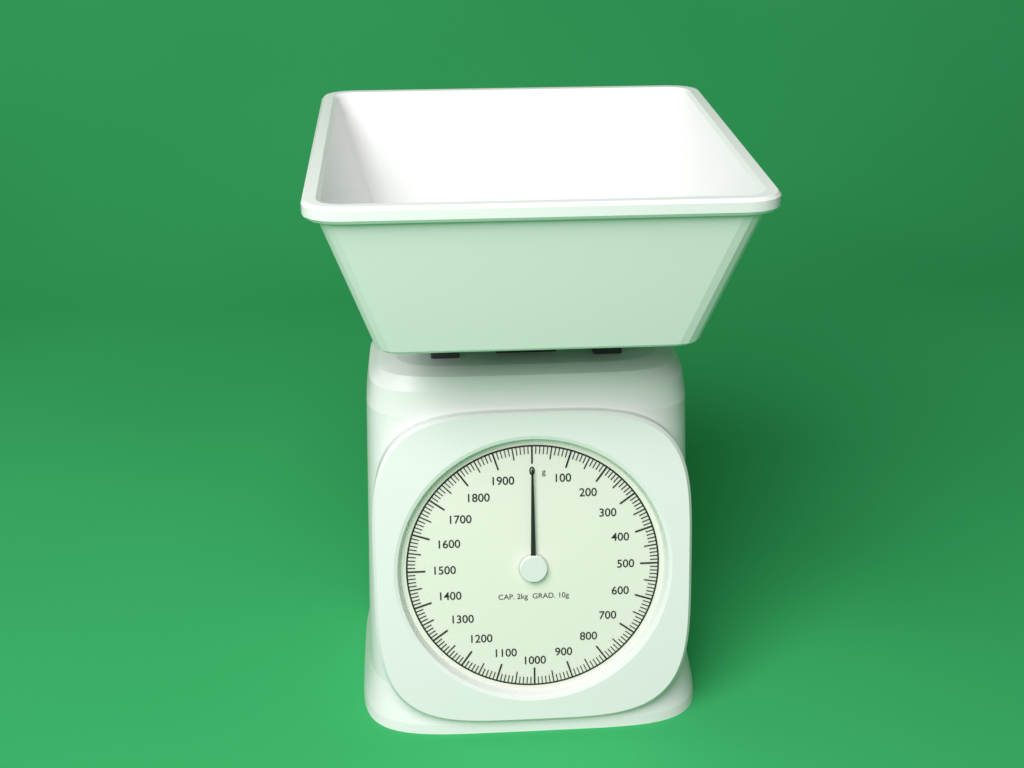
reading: 0 g
